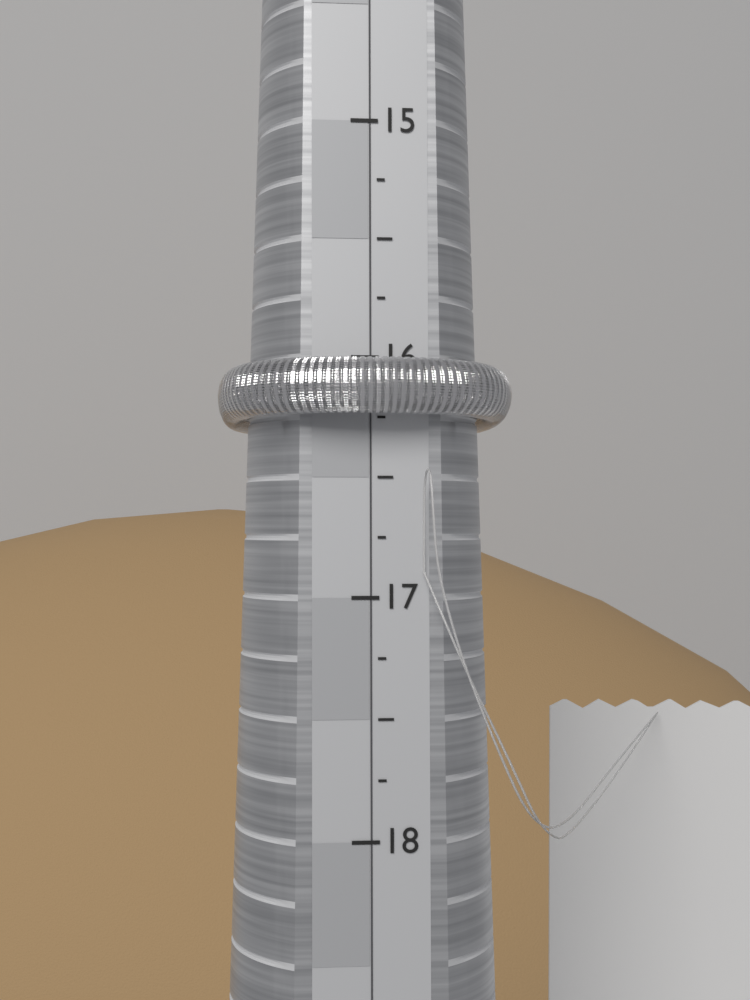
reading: 16.25 (no unit)
